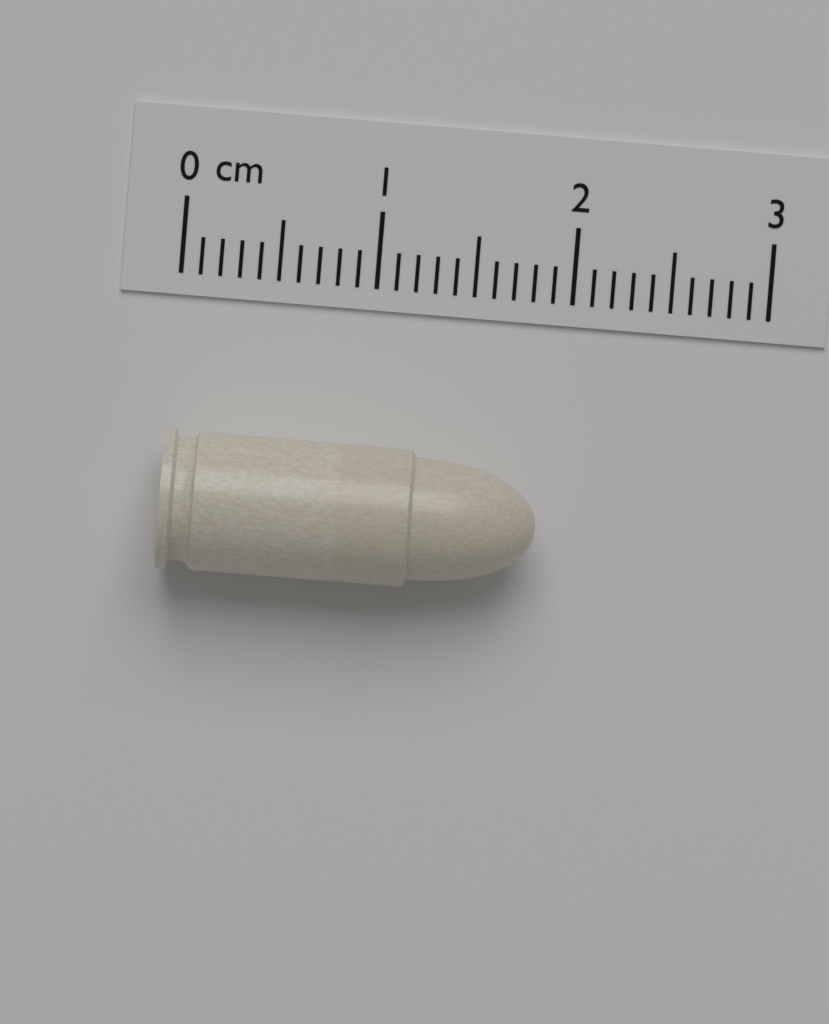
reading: 1.9 cm
